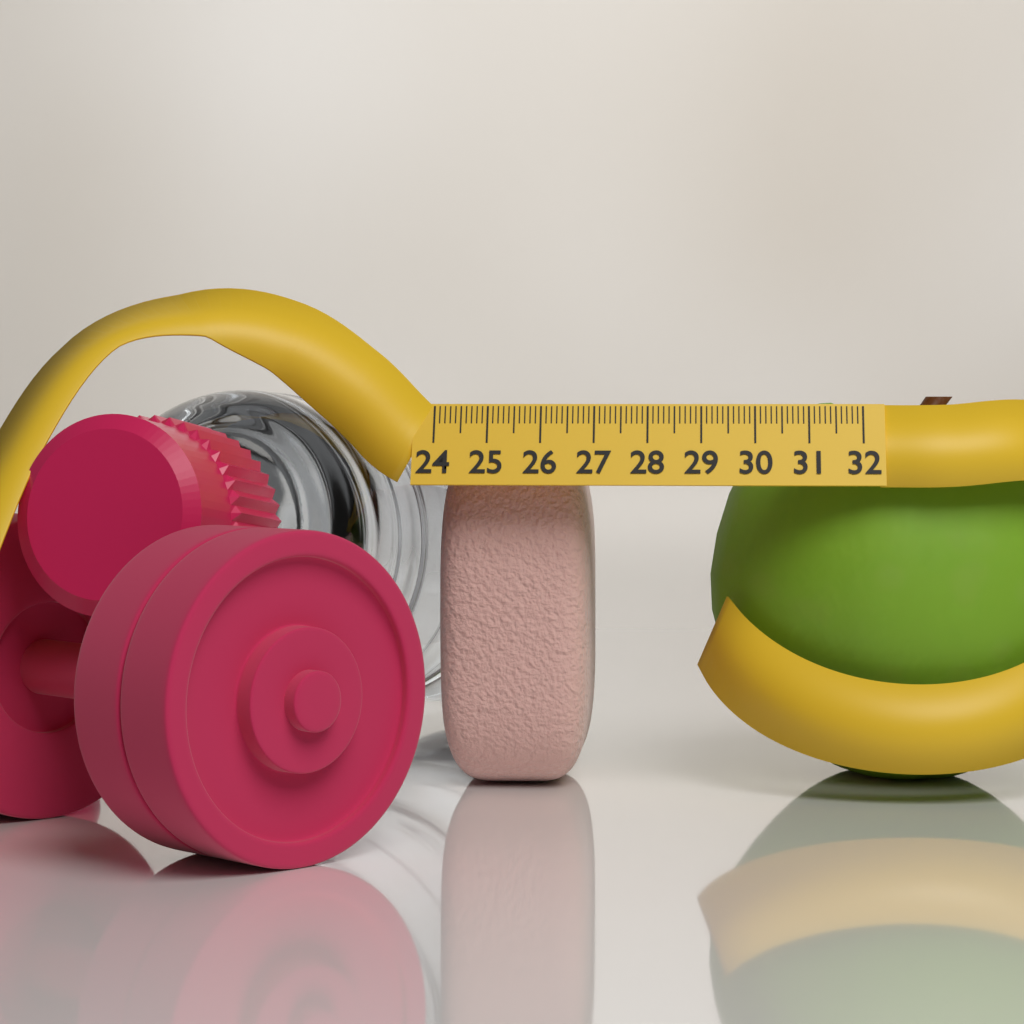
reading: 26.9 (no unit)
